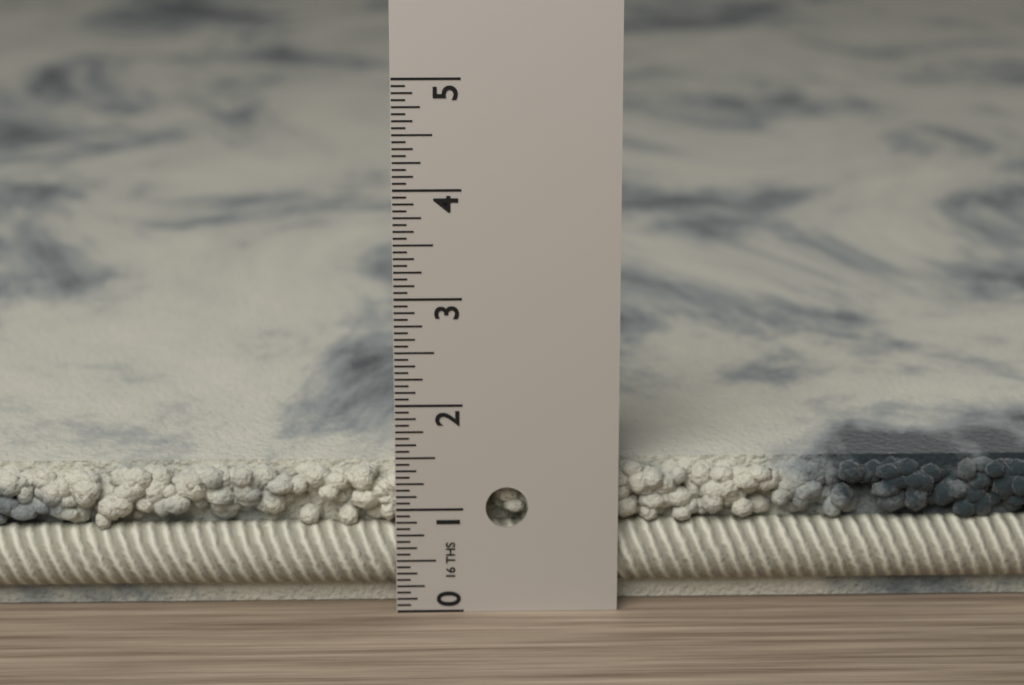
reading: 1.3750 in
